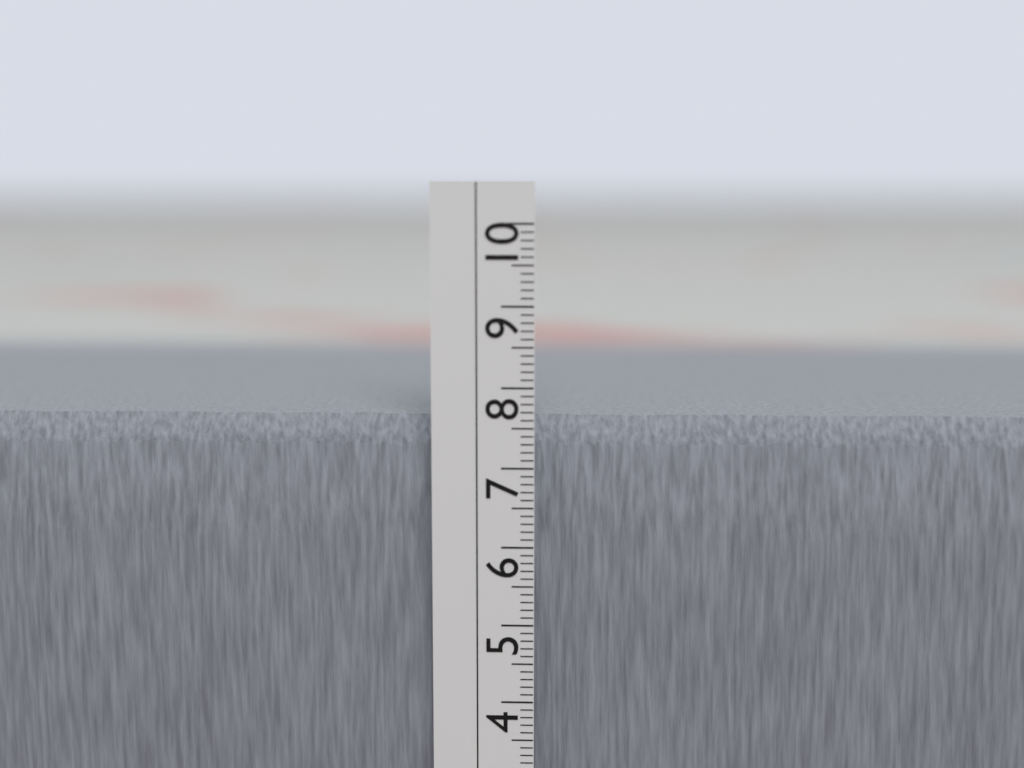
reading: 7.6 cm
